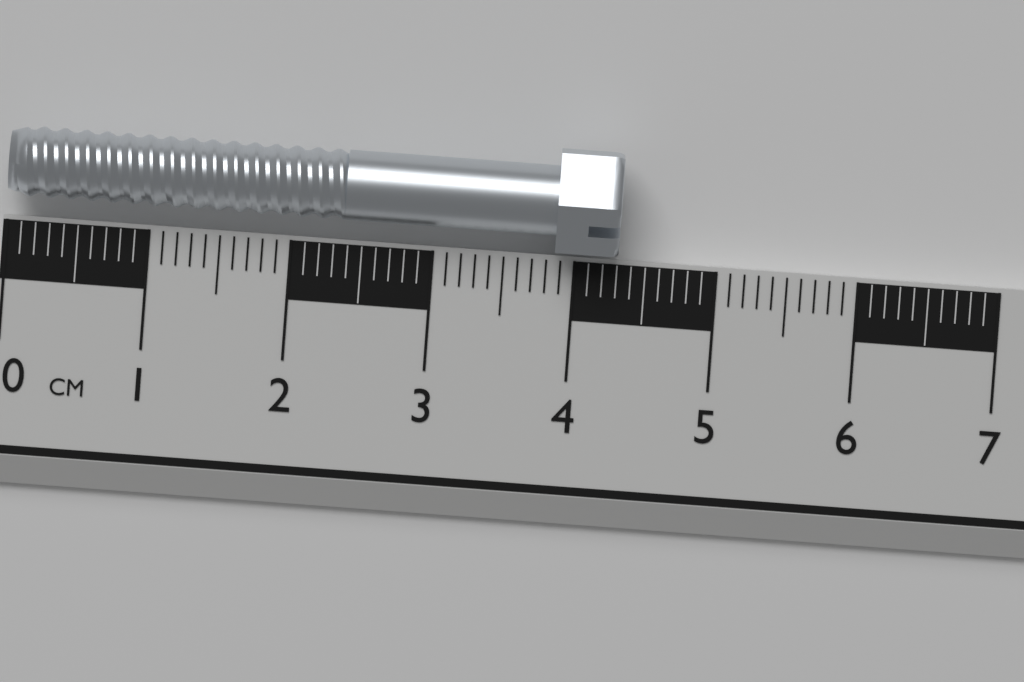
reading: 4.3 cm
